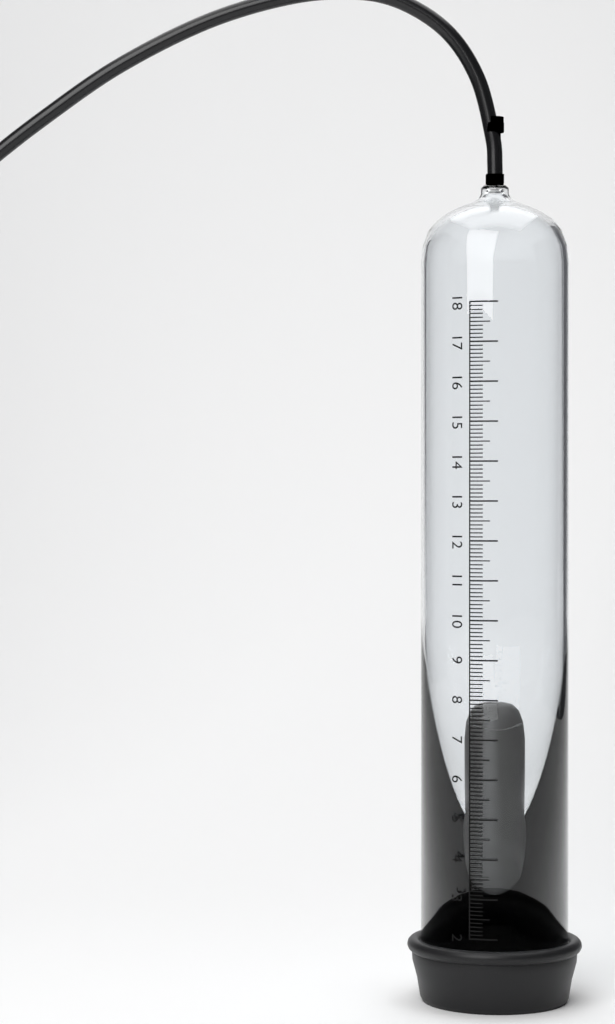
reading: 8.1 (no unit)
